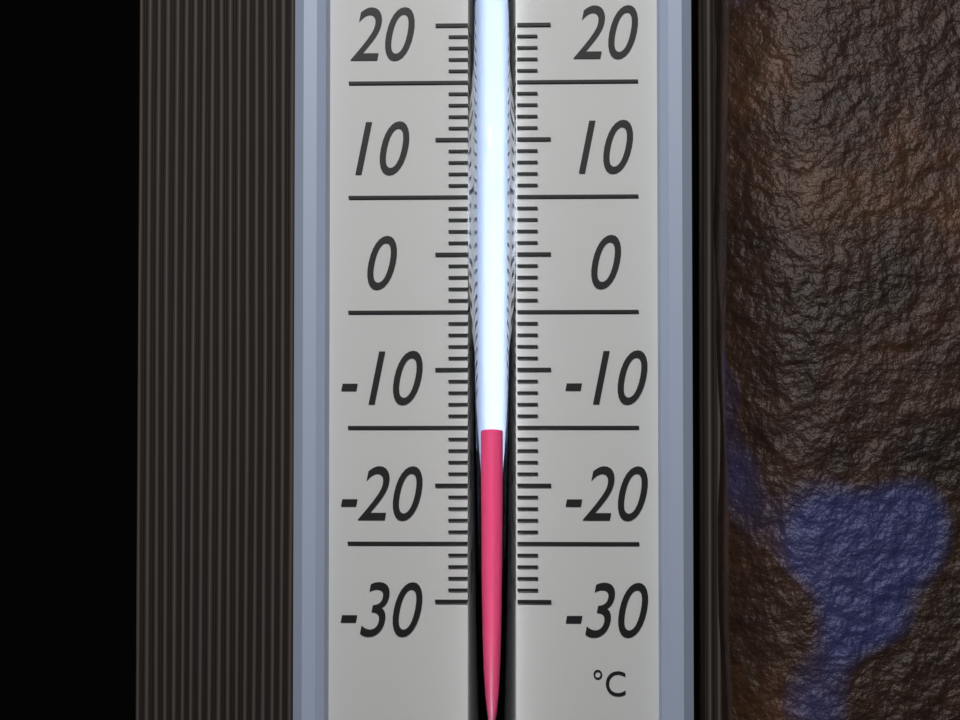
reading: -15 °C
